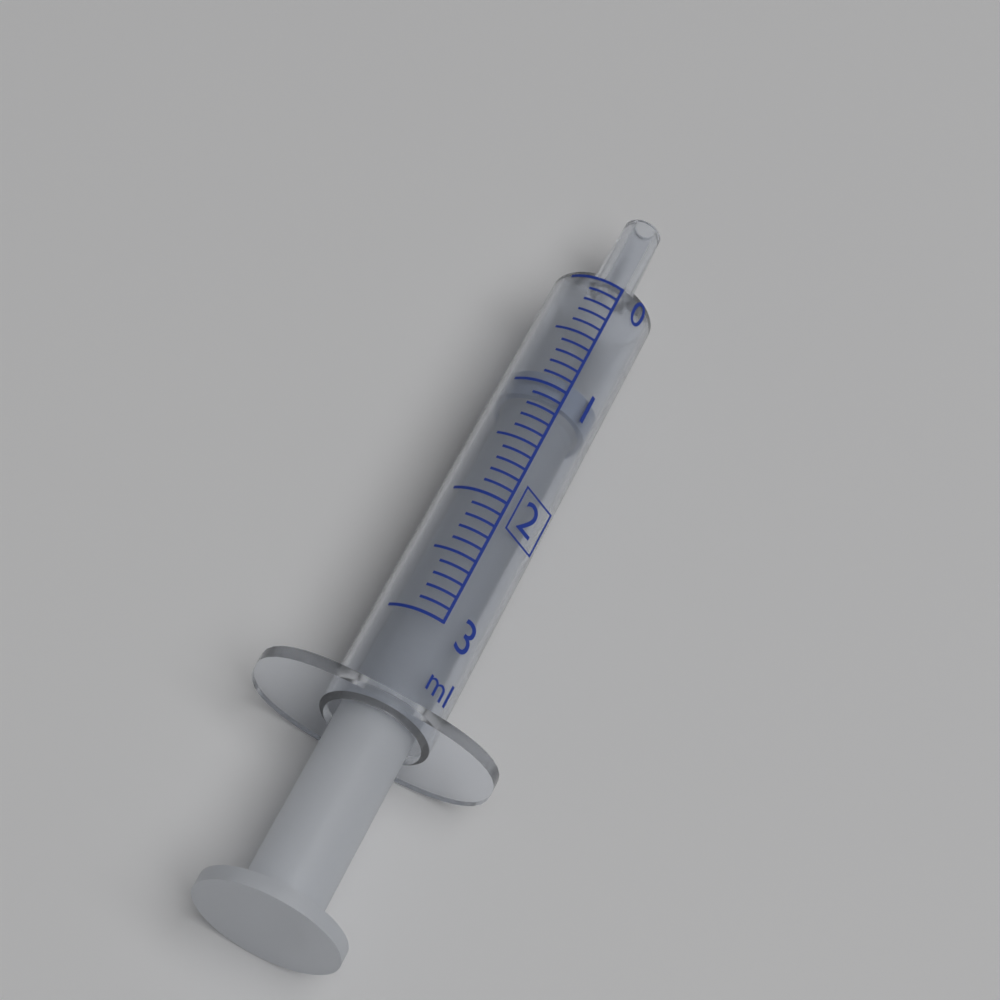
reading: 0.9 ml
